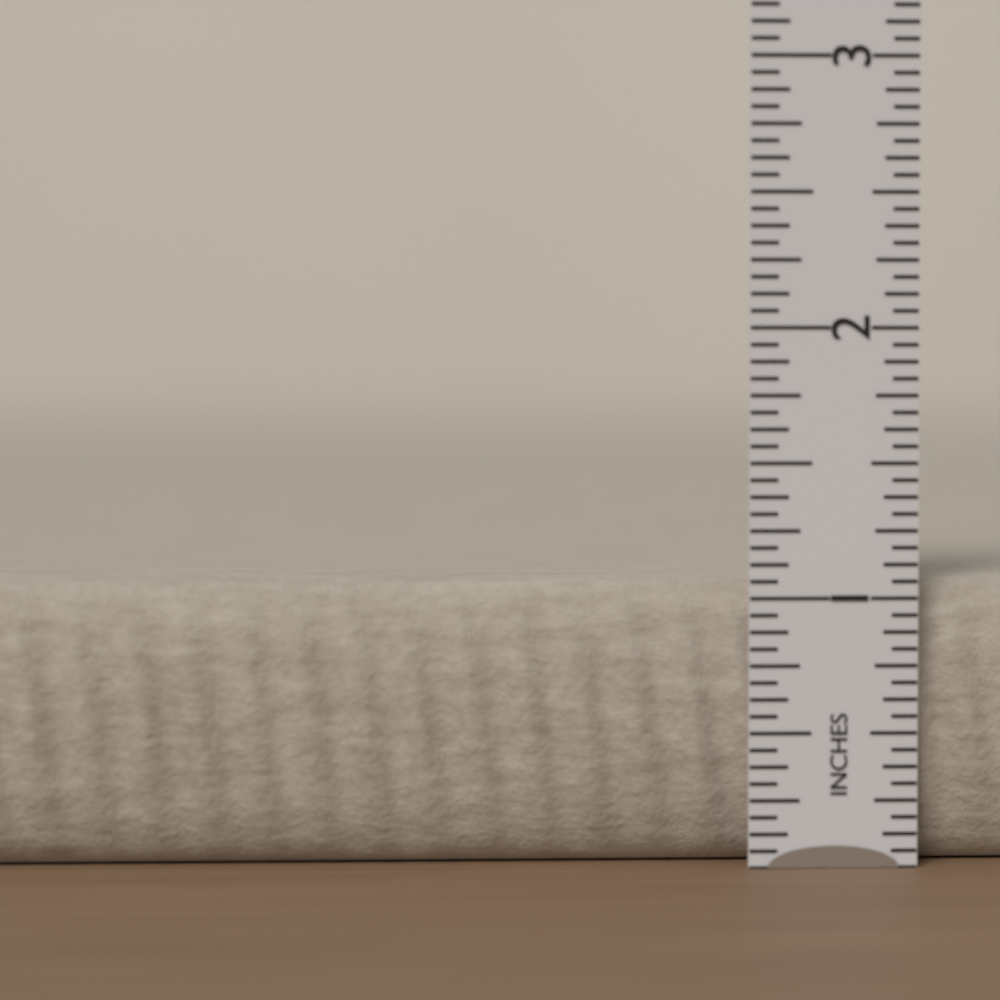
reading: 1.0625 in
